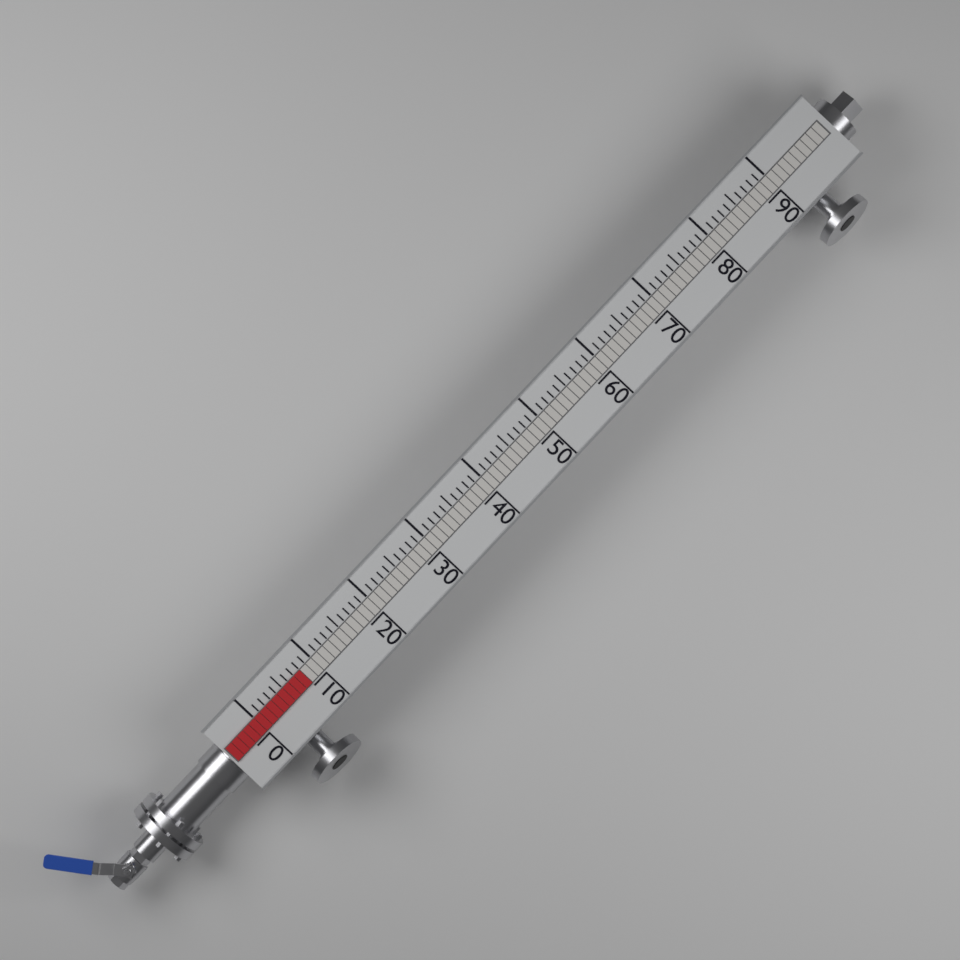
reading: 8 (no unit)
